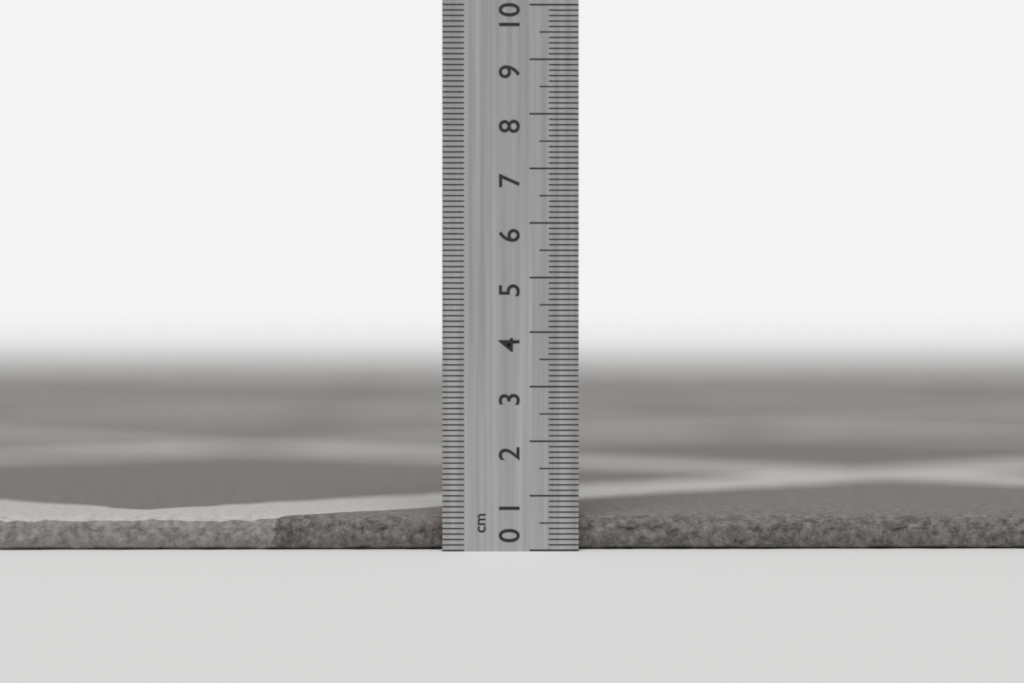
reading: 0.6 cm
